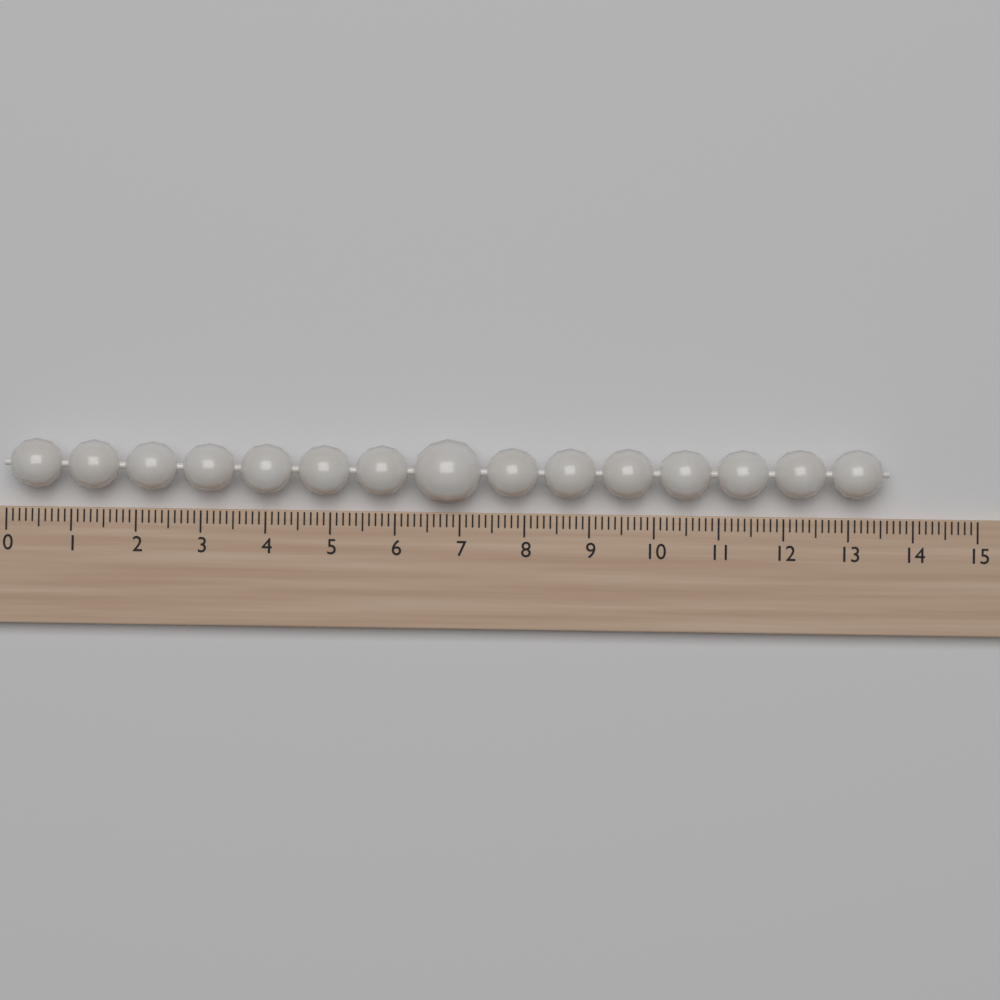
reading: 13.6 (no unit)
